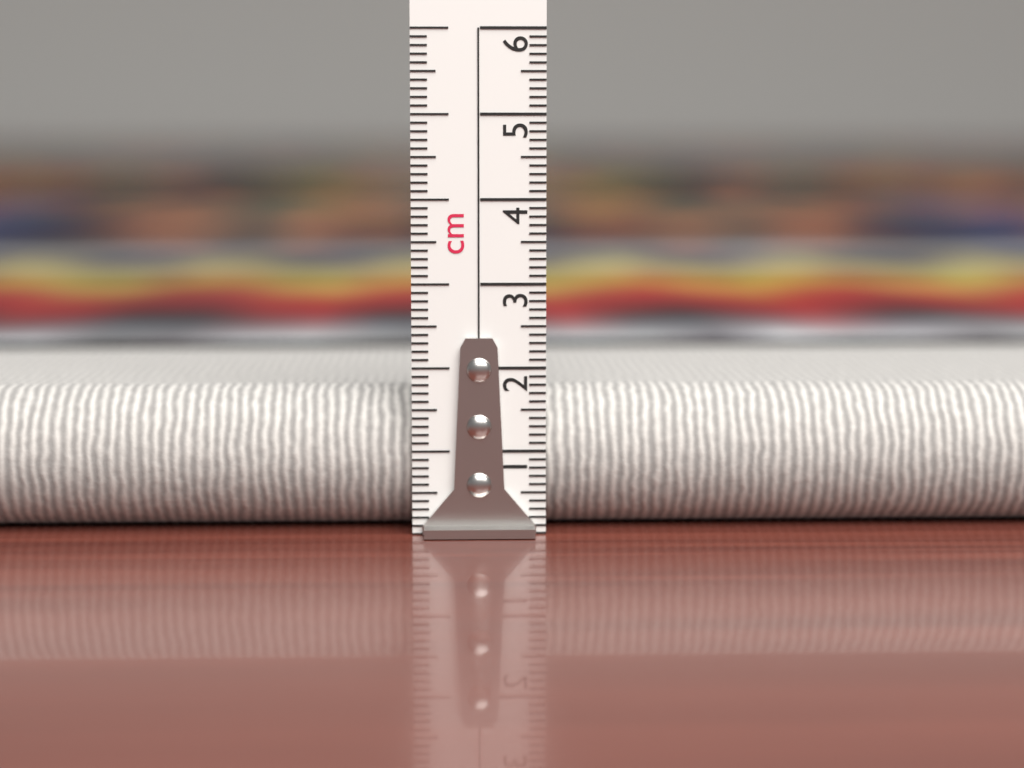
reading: 1.7 cm
